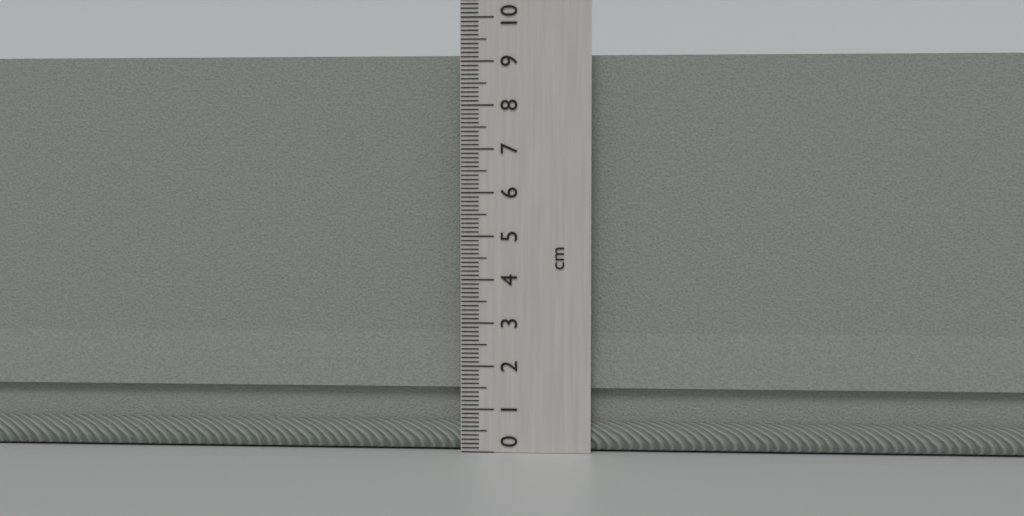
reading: 9.2 cm
